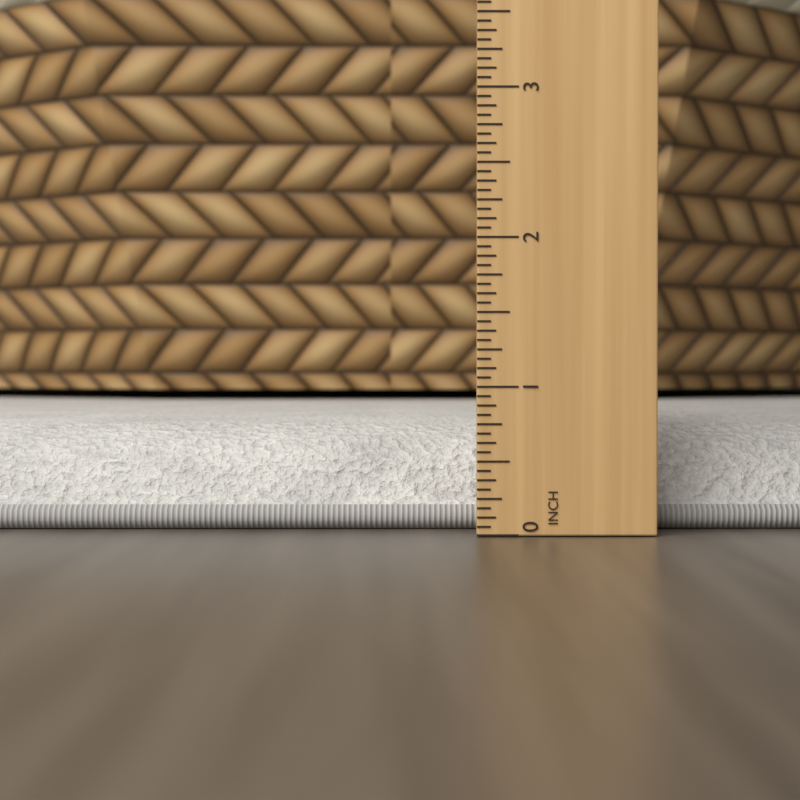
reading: 0.7500 in
